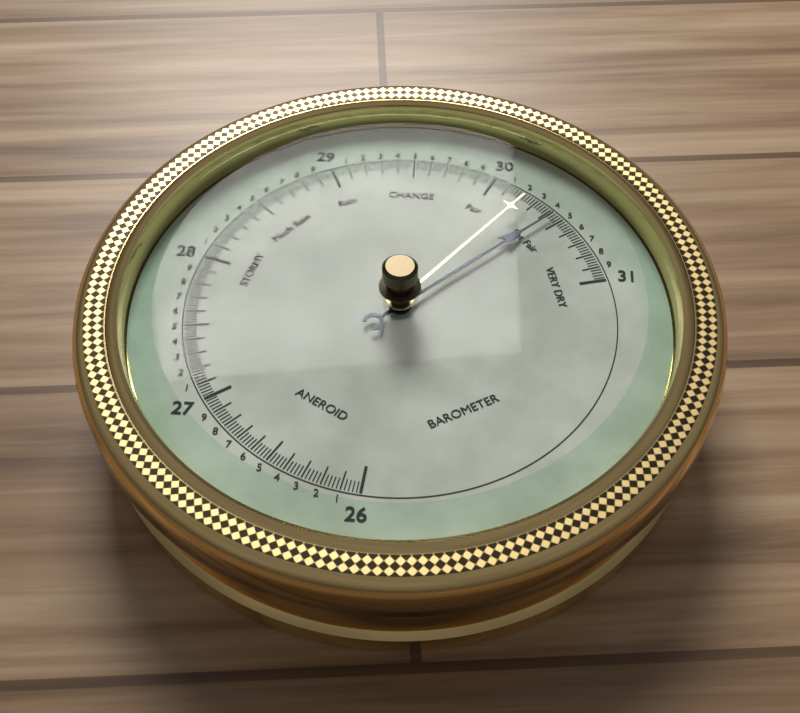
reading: 30.44 (no unit)
